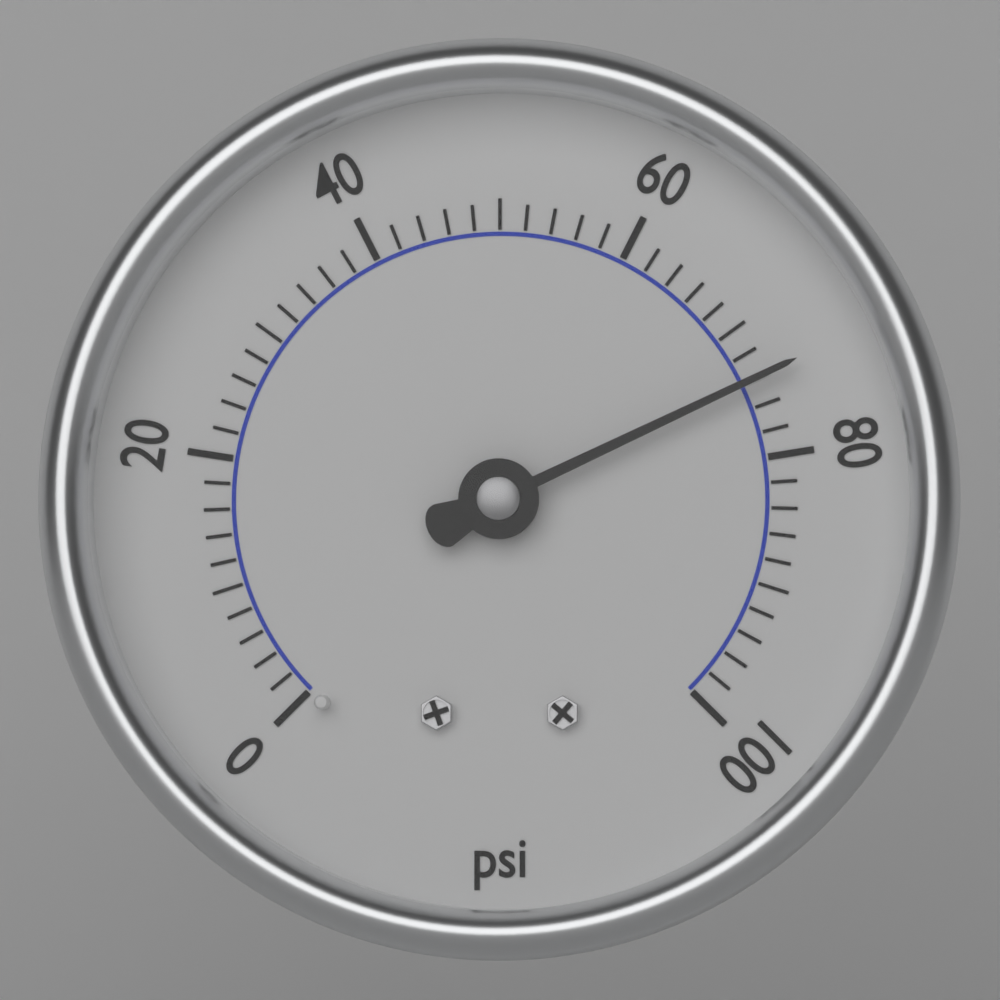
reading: 74 psi
